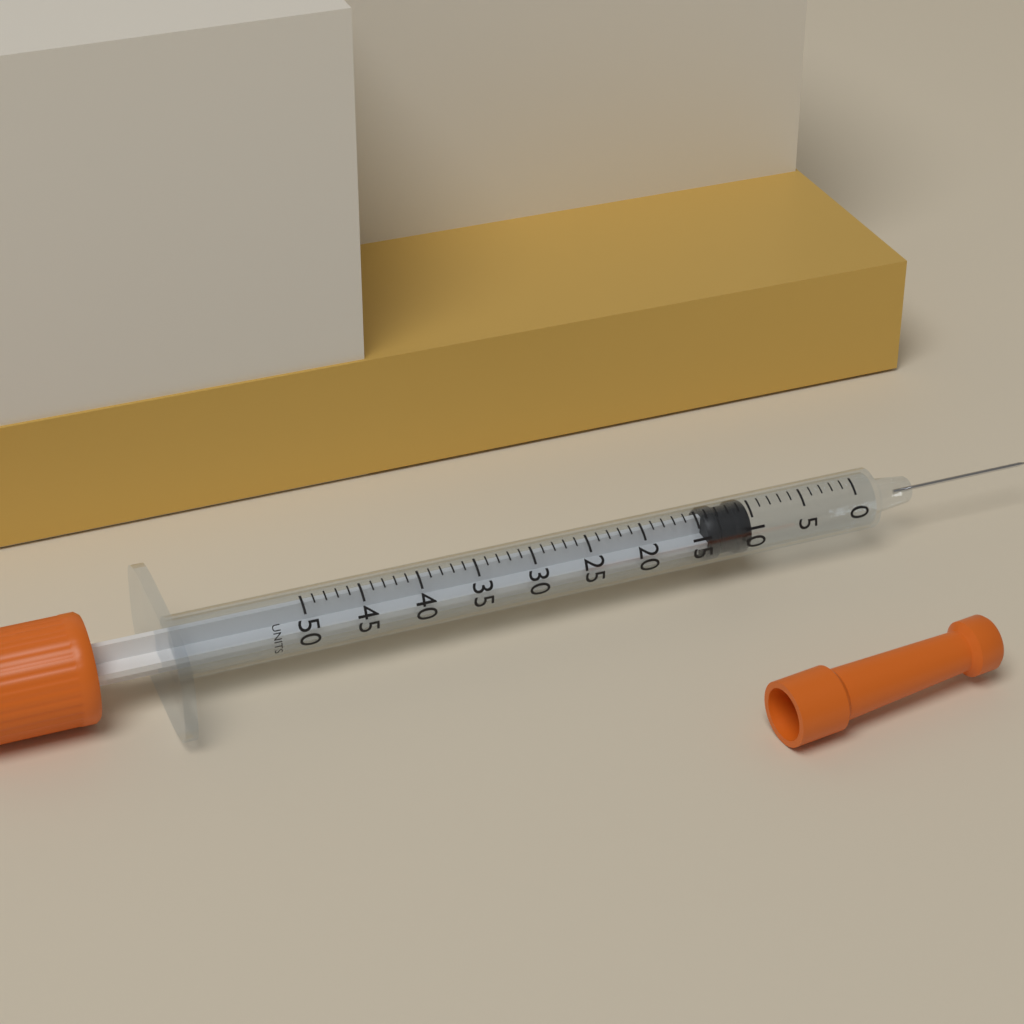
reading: 10 units
